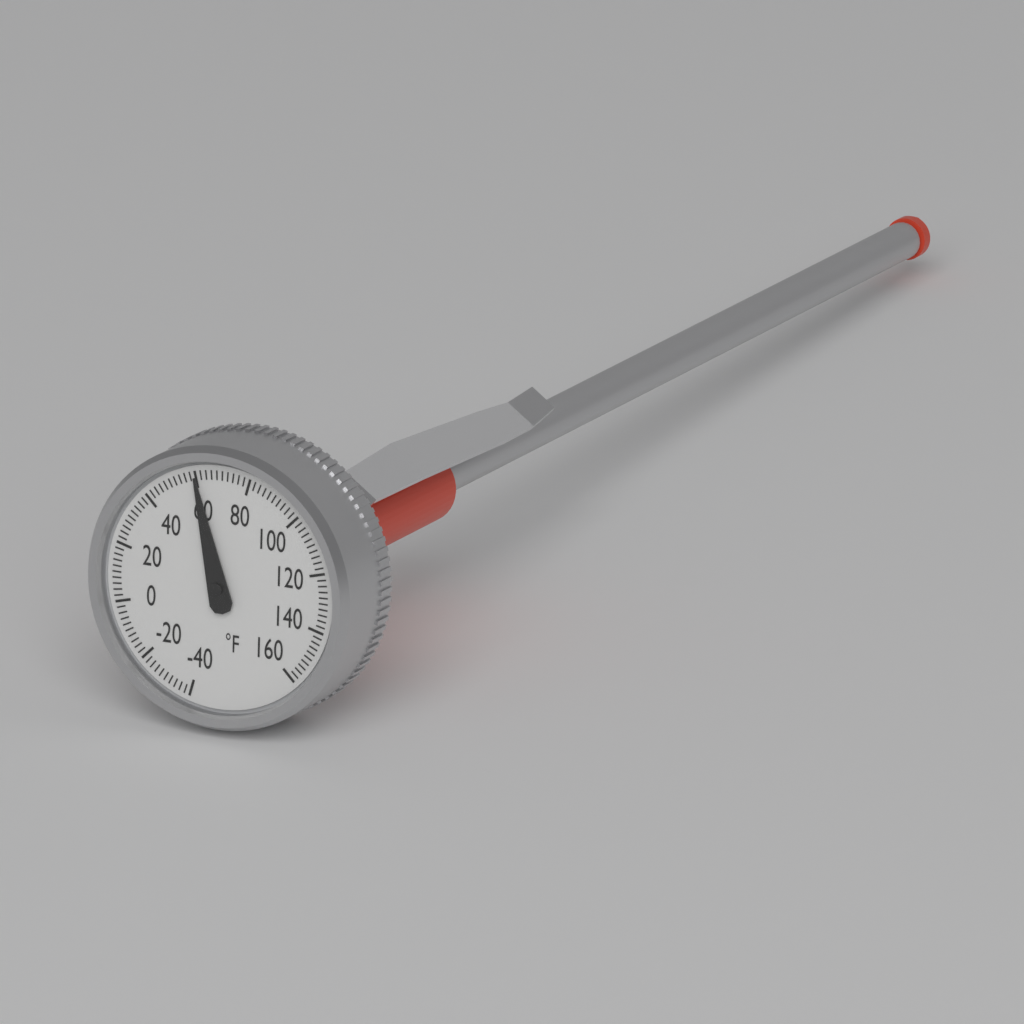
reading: 60 °F
